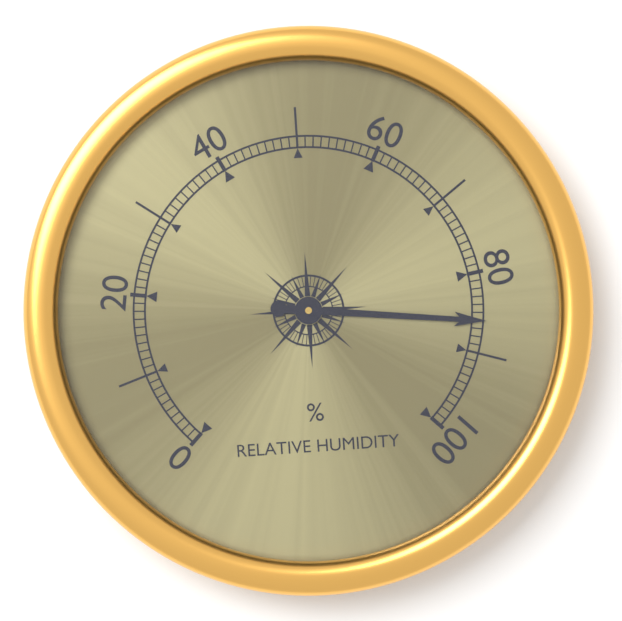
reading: 86 %
